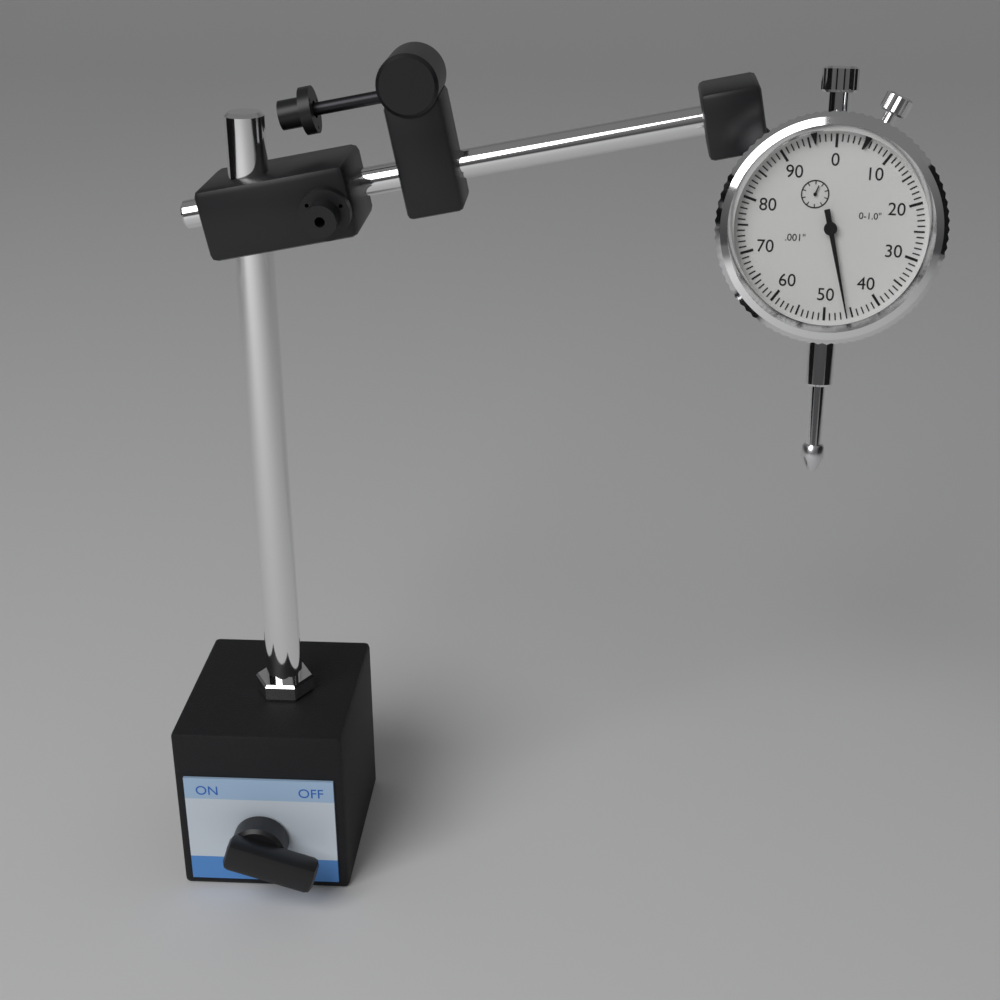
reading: 0.046 in
